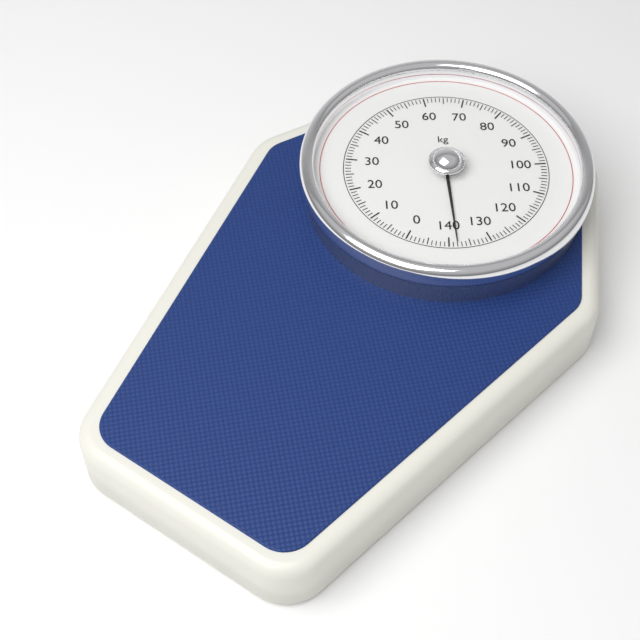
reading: 138 kg
